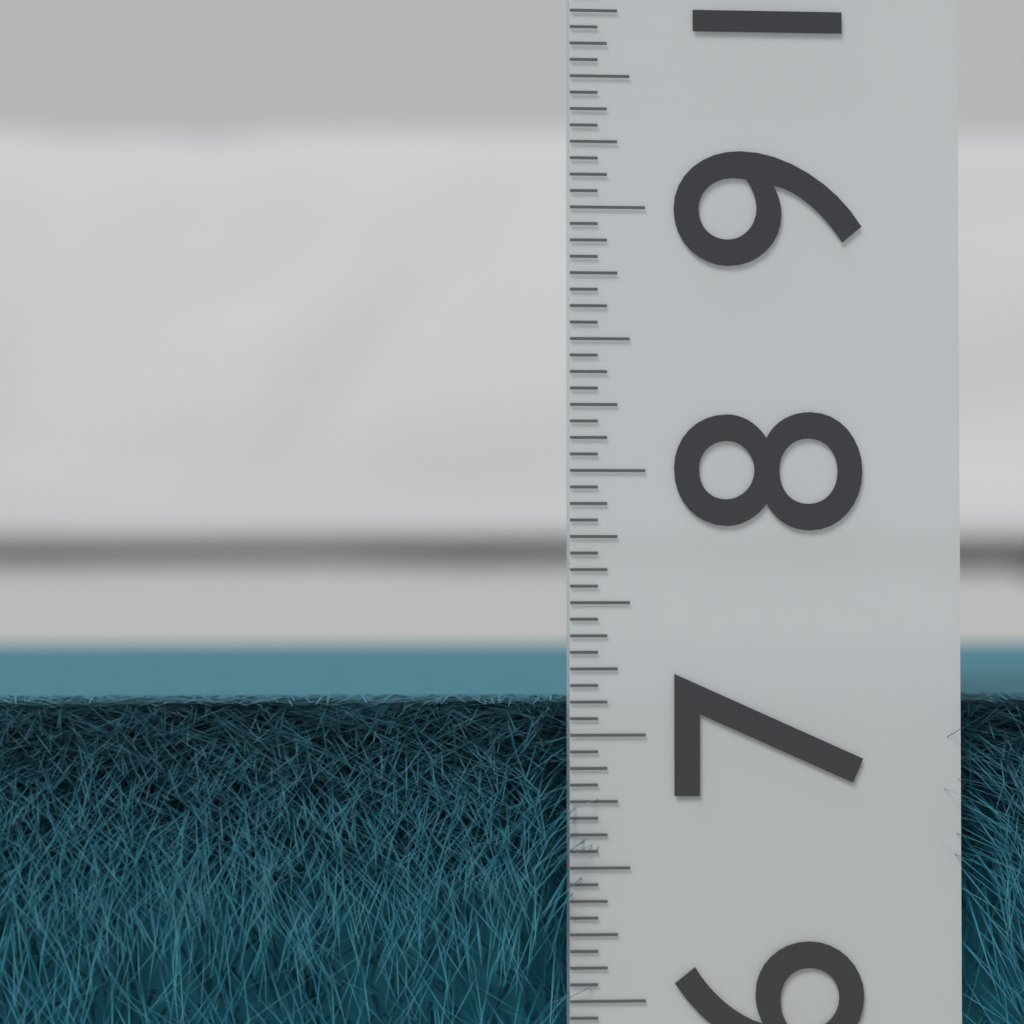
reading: 7.1250 (no unit)
